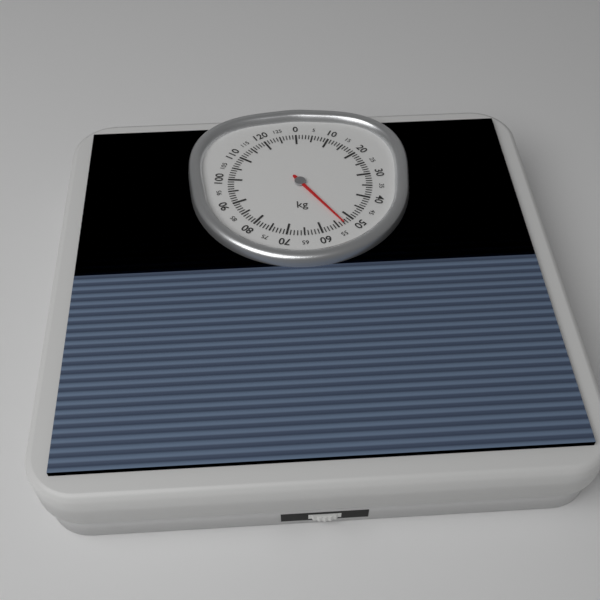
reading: 53 kg
